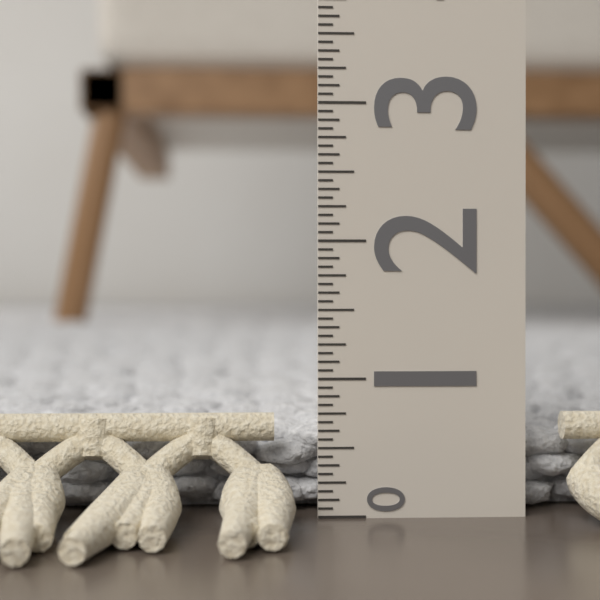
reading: 0.6875 (no unit)
